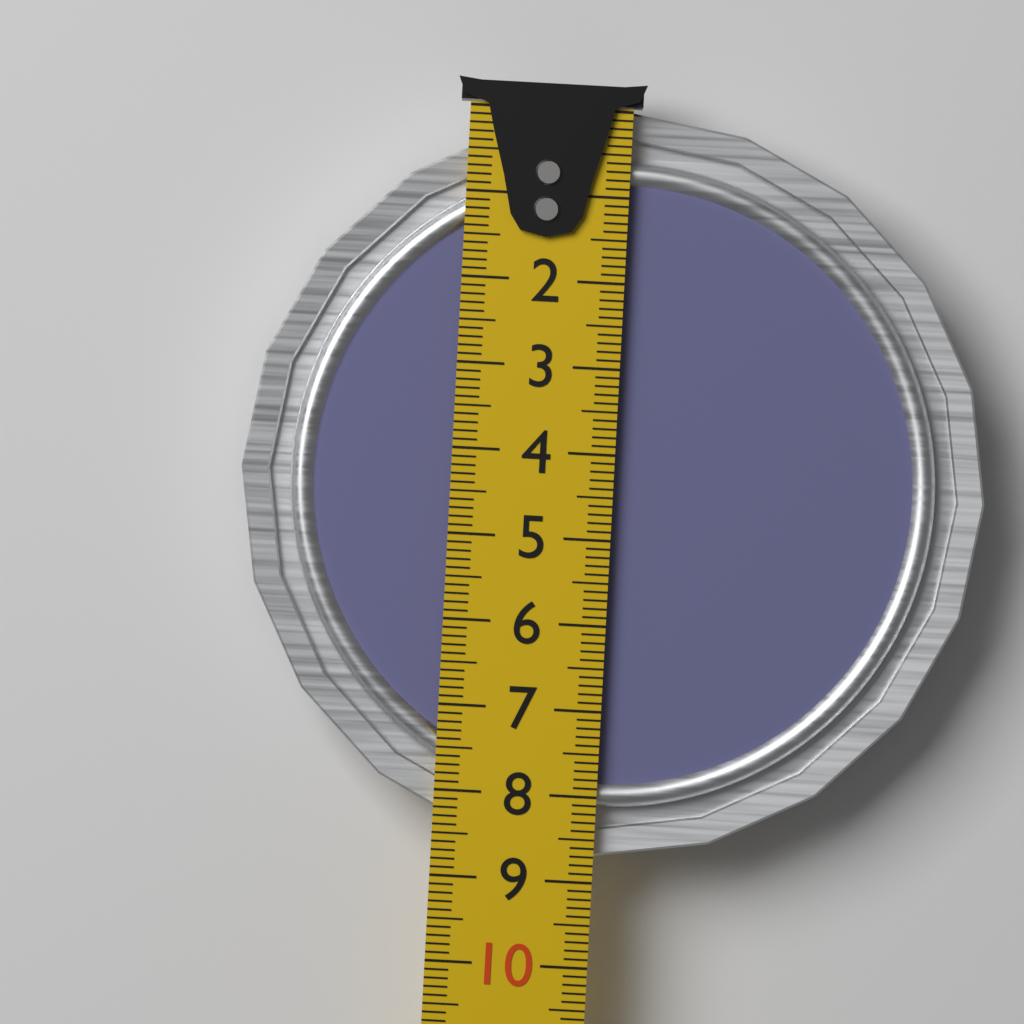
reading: 8.7 cm
